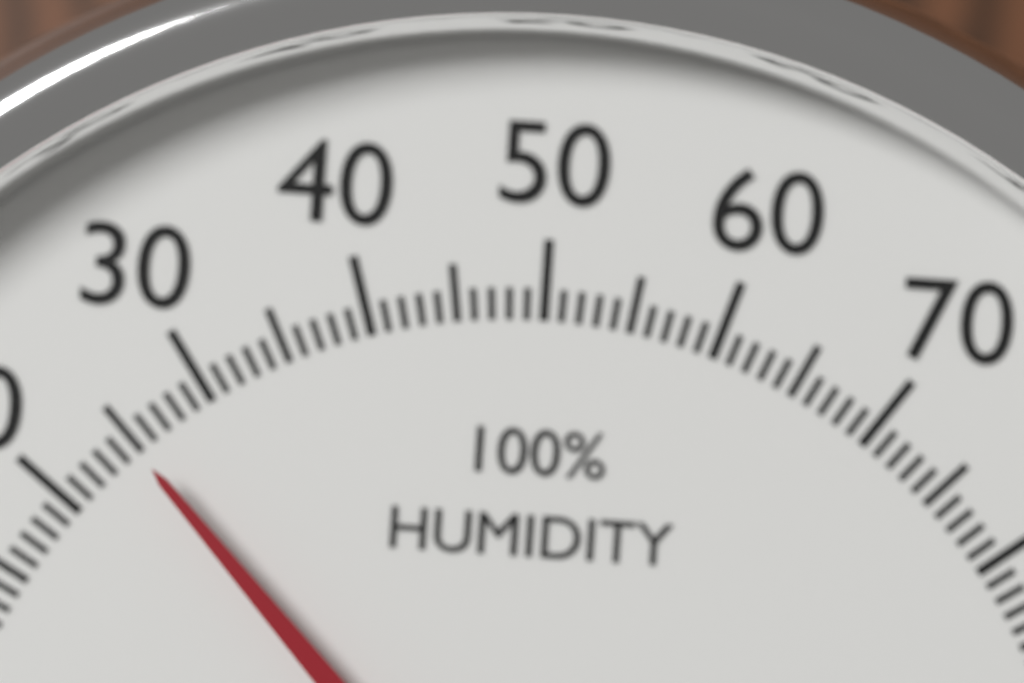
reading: 25 %
